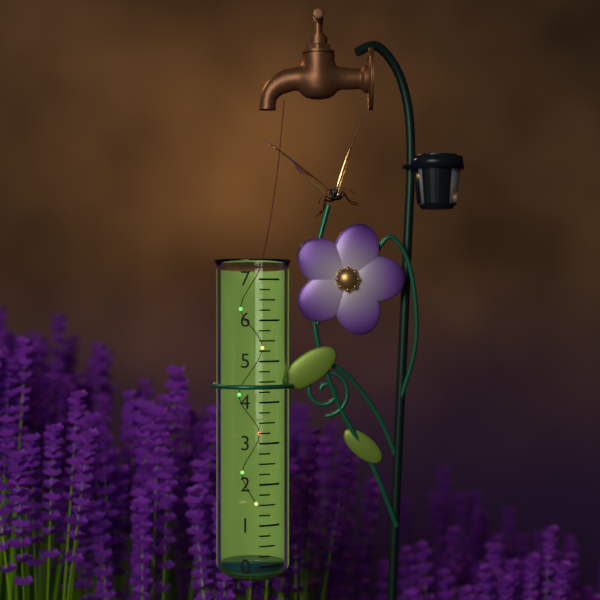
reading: 0.00 (no unit)
